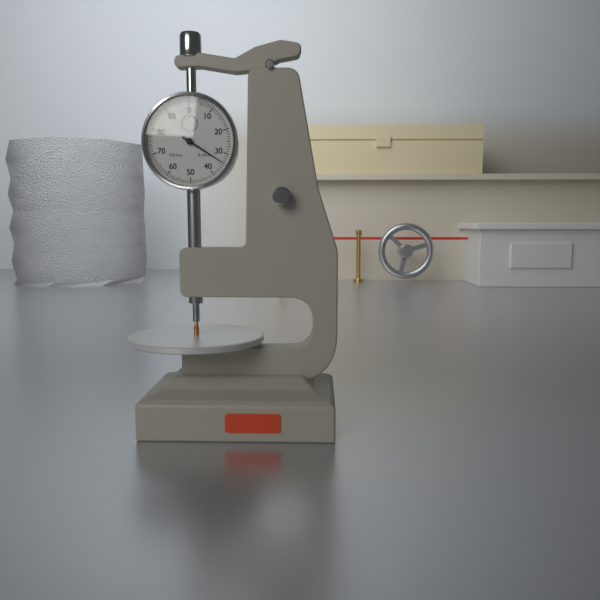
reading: 0.34 mm
